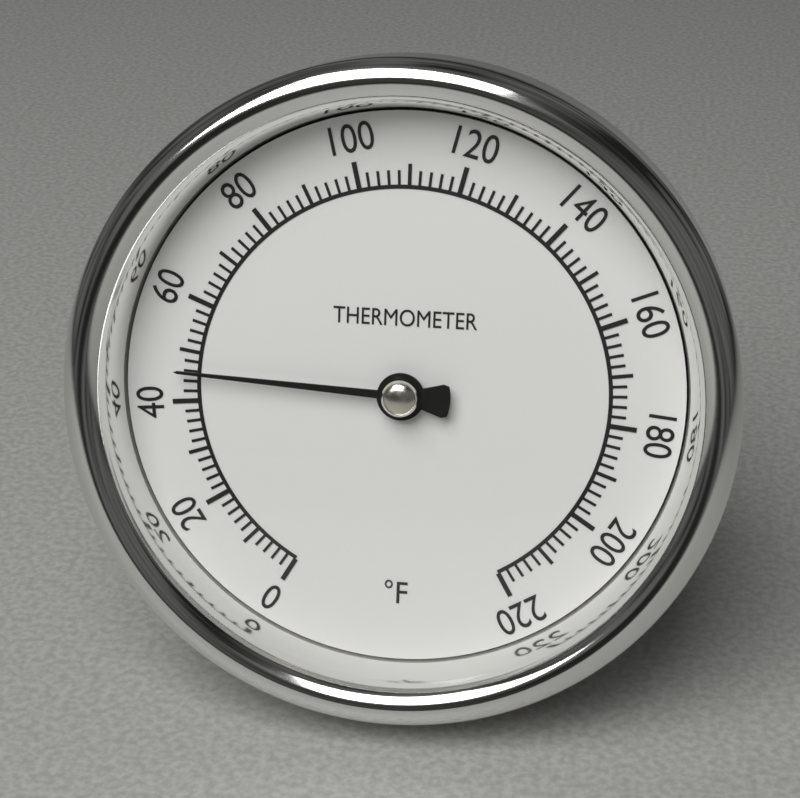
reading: 46 °F
